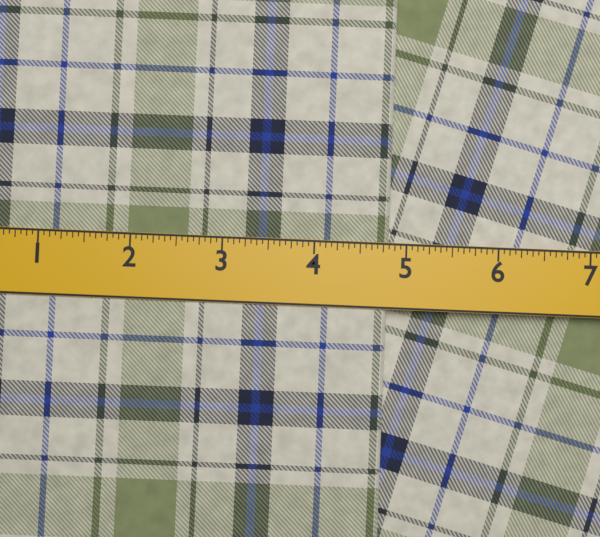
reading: 4.8125 in
